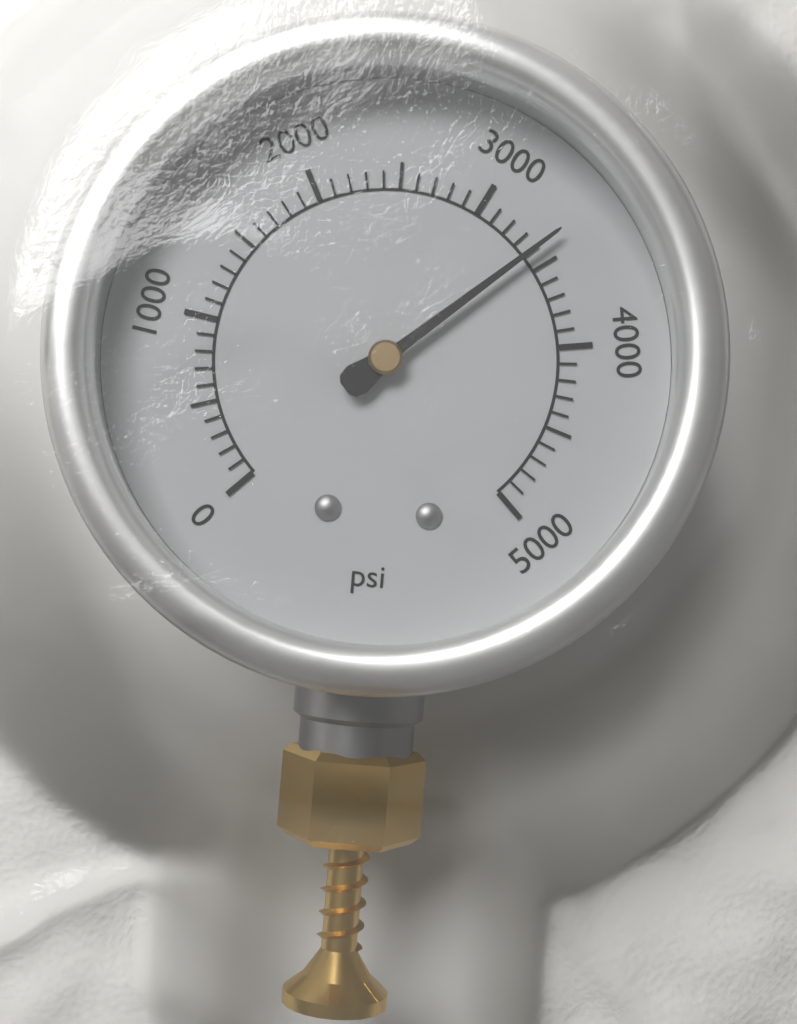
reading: 3400 psi
